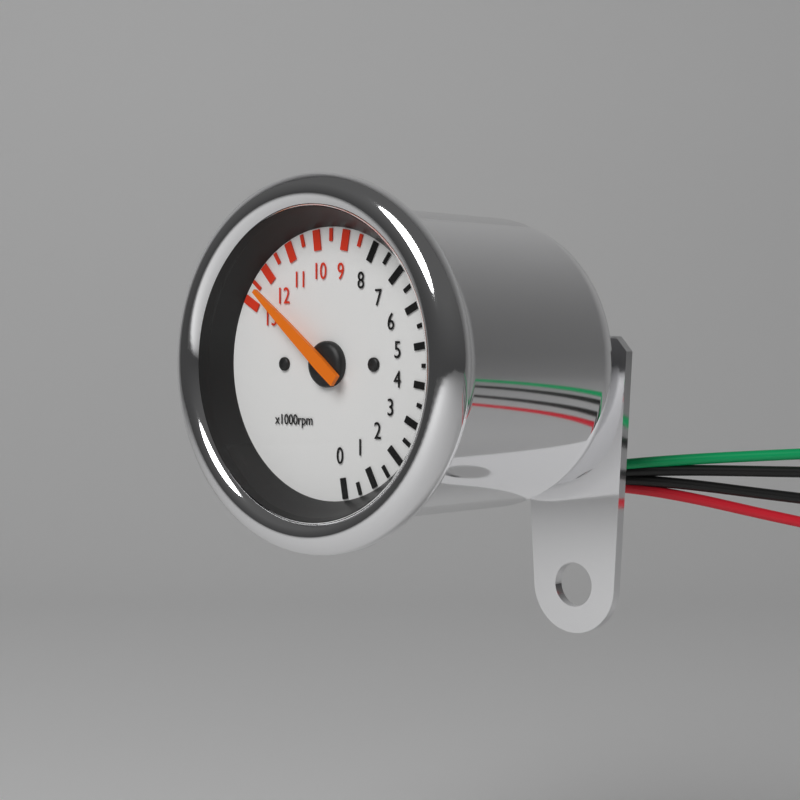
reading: 12500 rpm
